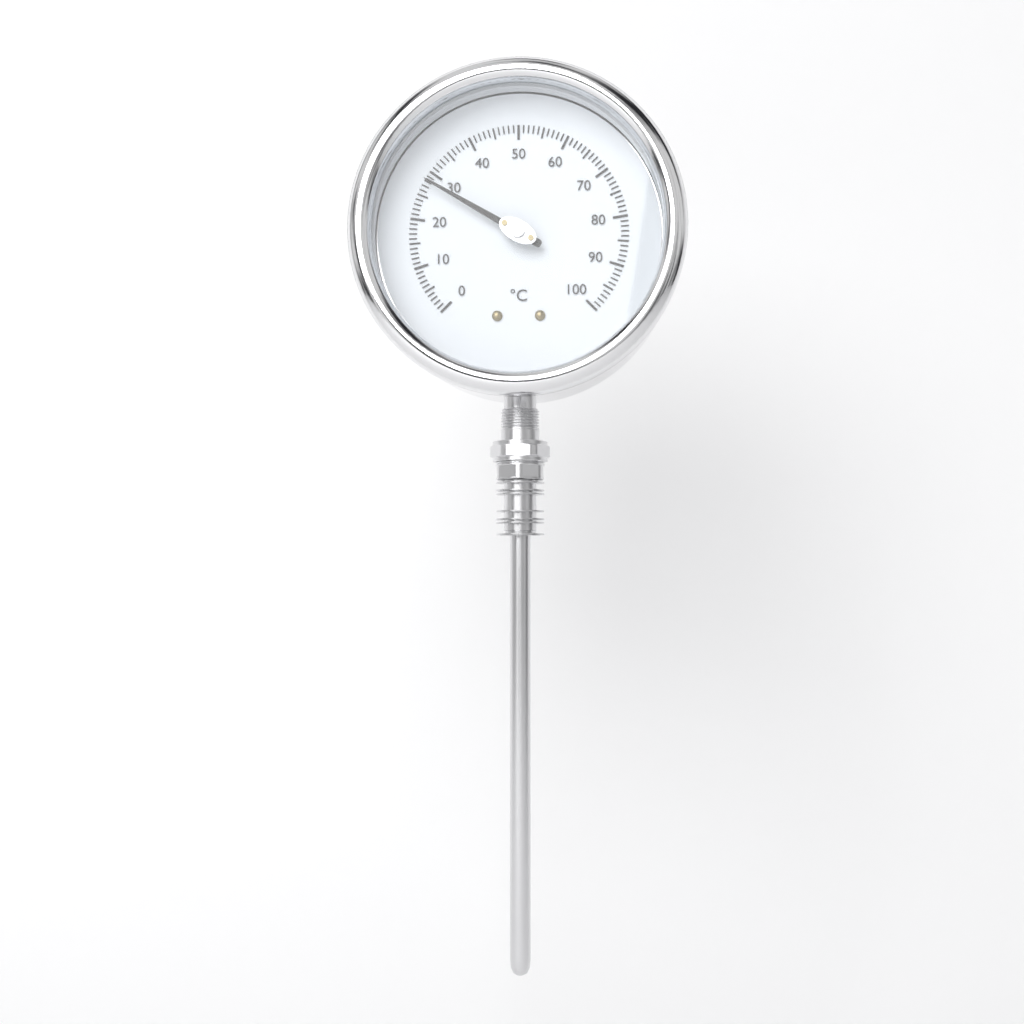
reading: 28 °C
